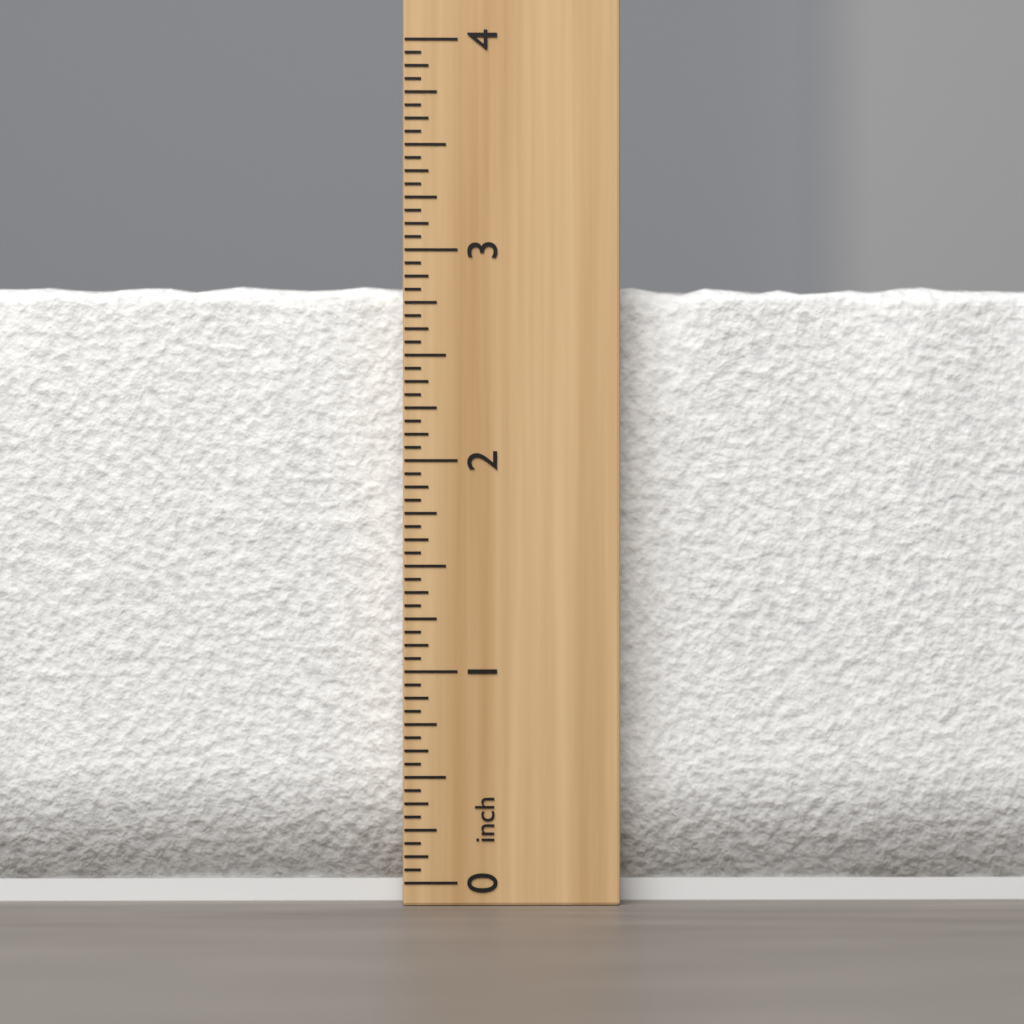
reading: 2.8750 inch
